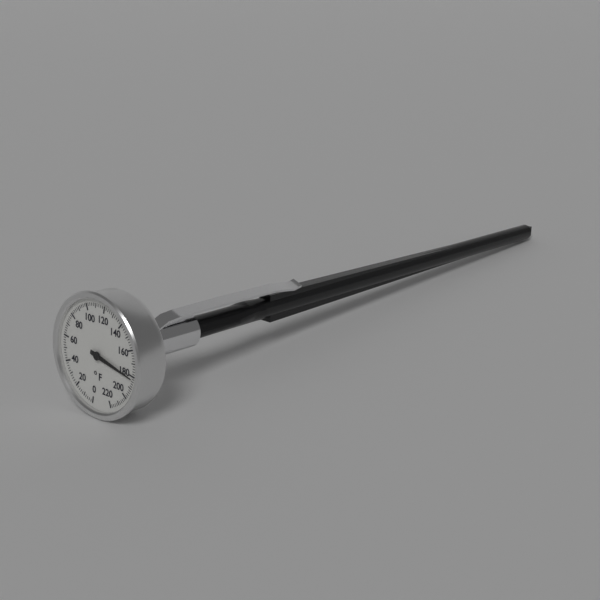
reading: 182 °F
